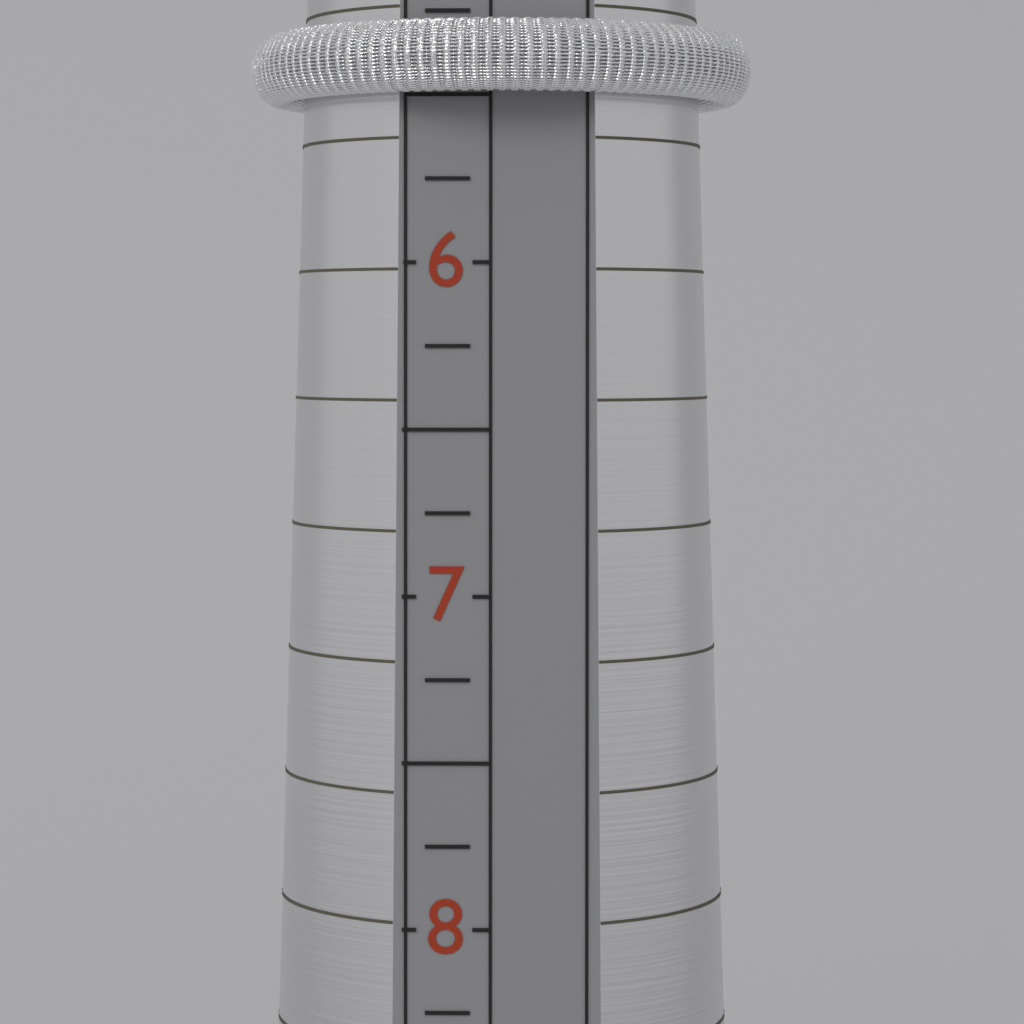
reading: 5.50 (no unit)
